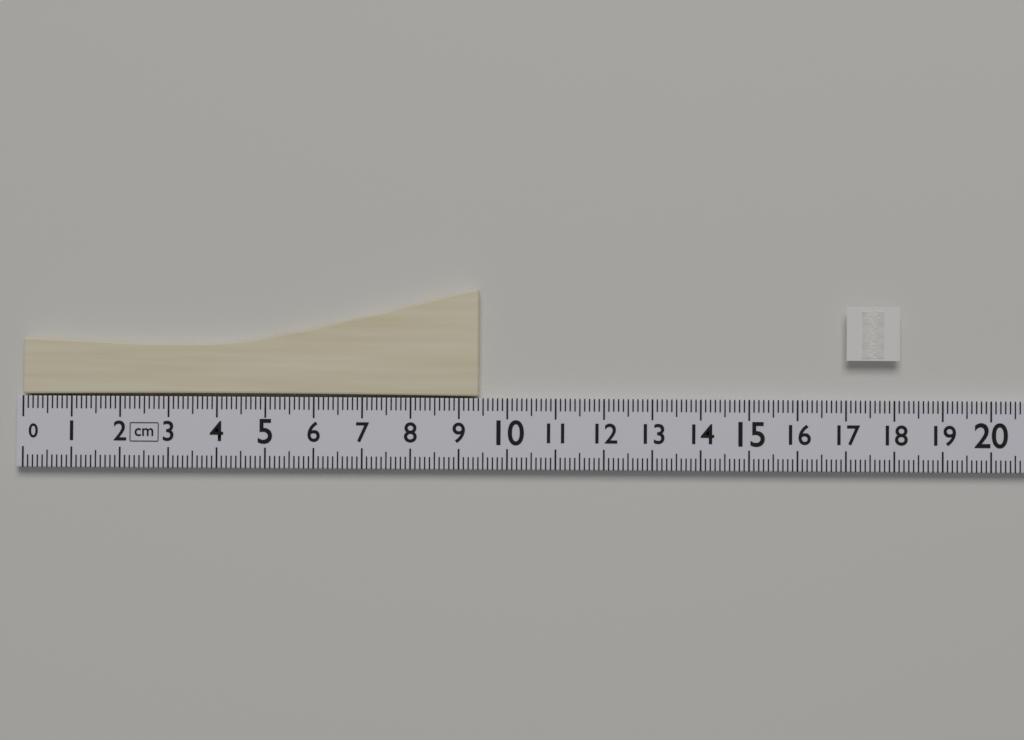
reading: 9.4 cm
